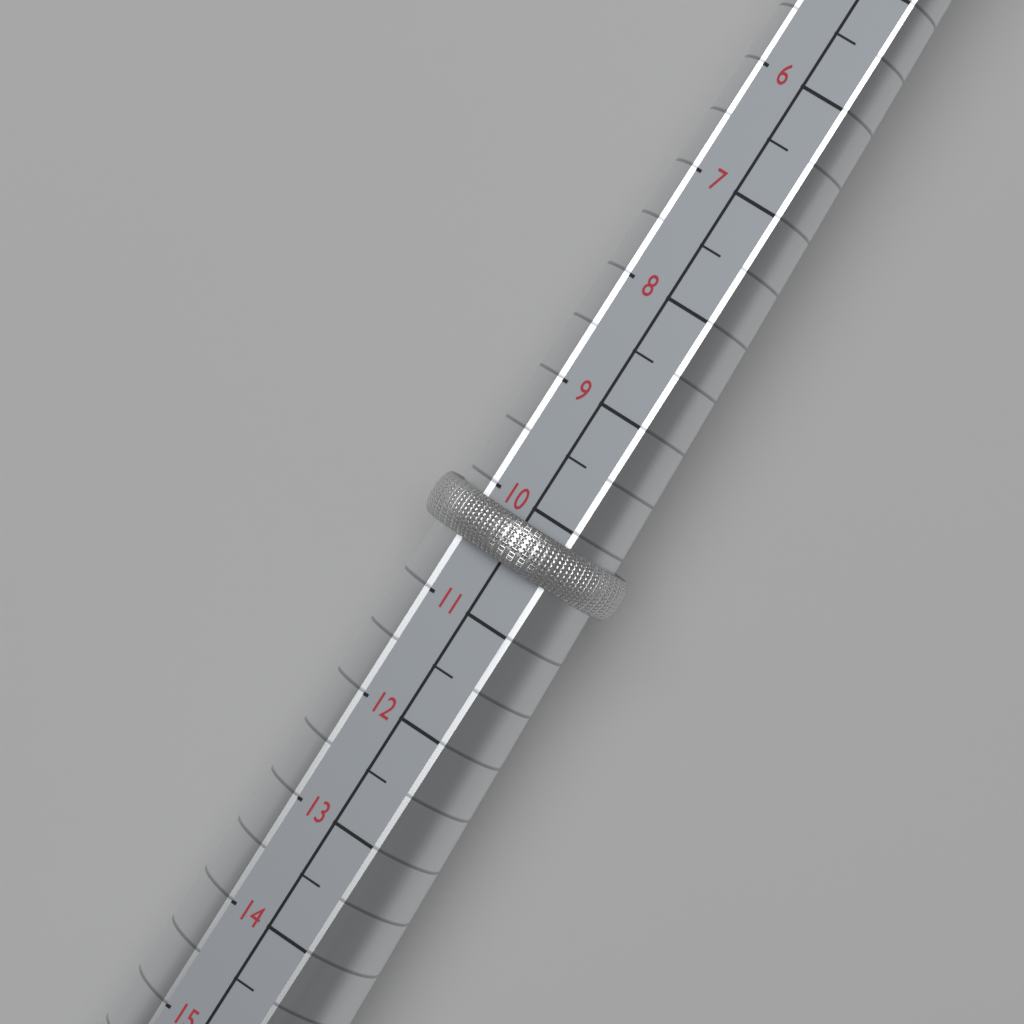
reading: 10.5 (no unit)
